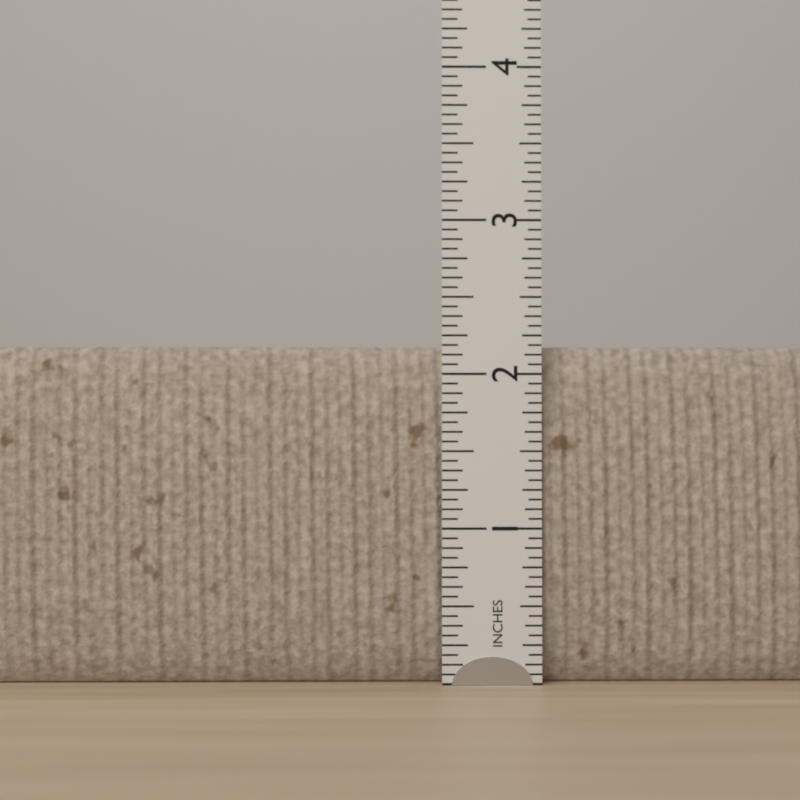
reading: 2.1875 in
